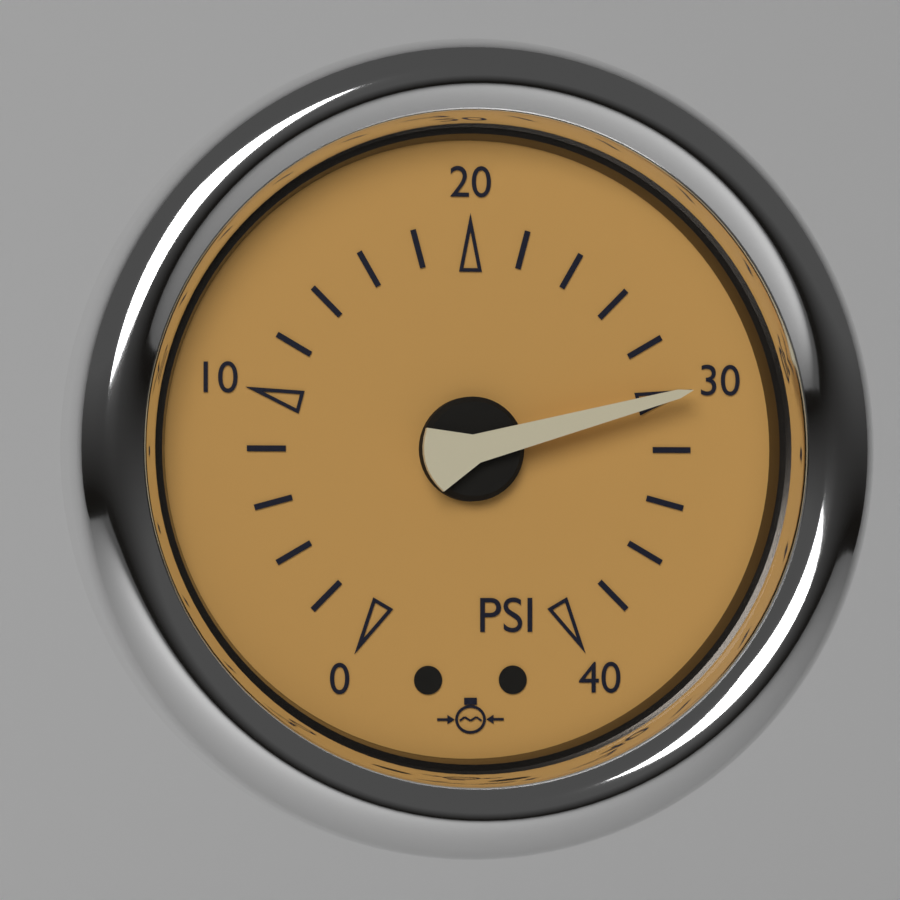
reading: 30 psi
